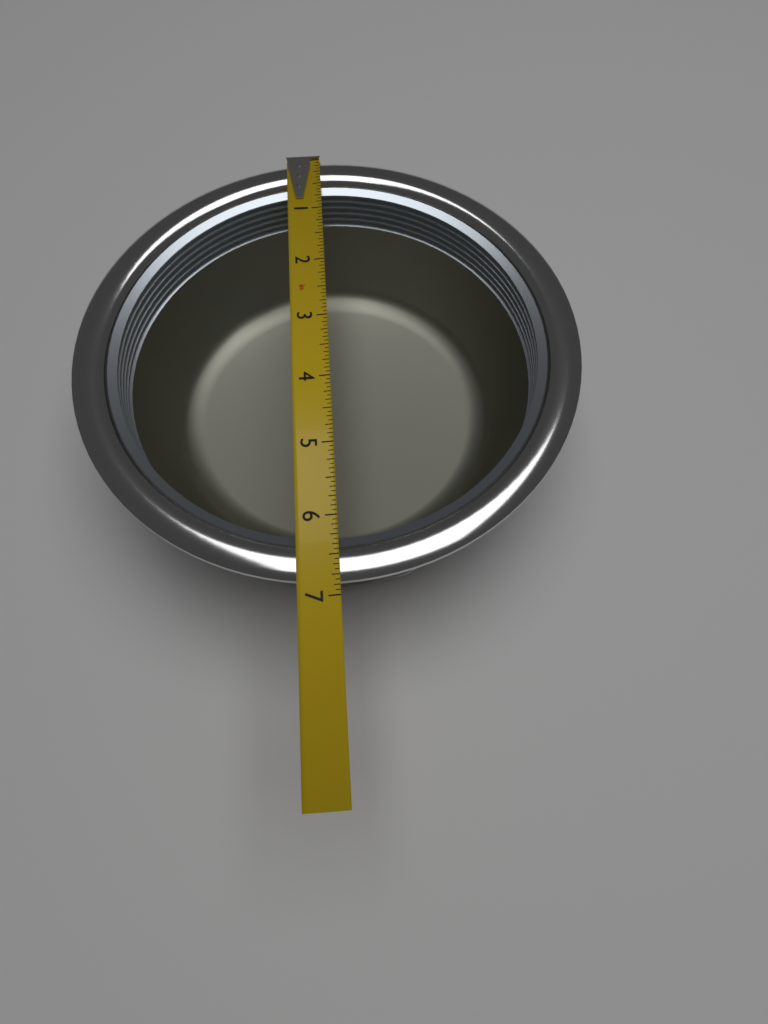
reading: 6.8125 in
